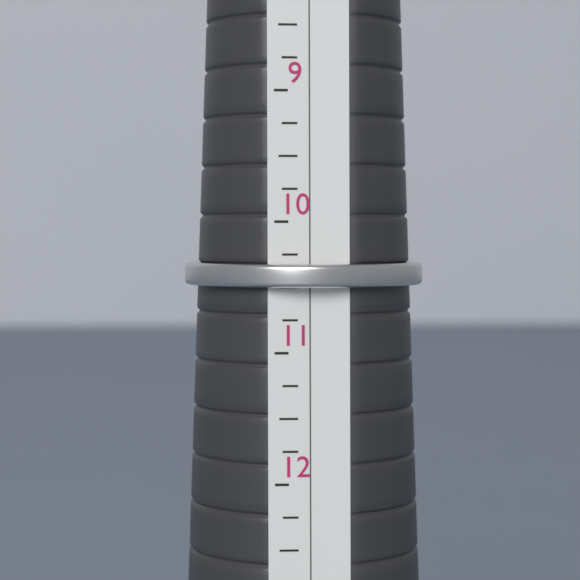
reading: 10.50 (no unit)
